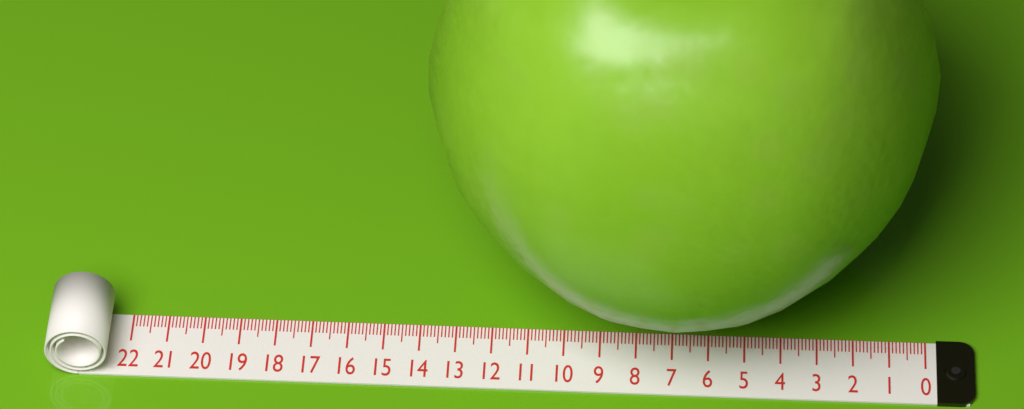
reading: 13.9 (no unit)
